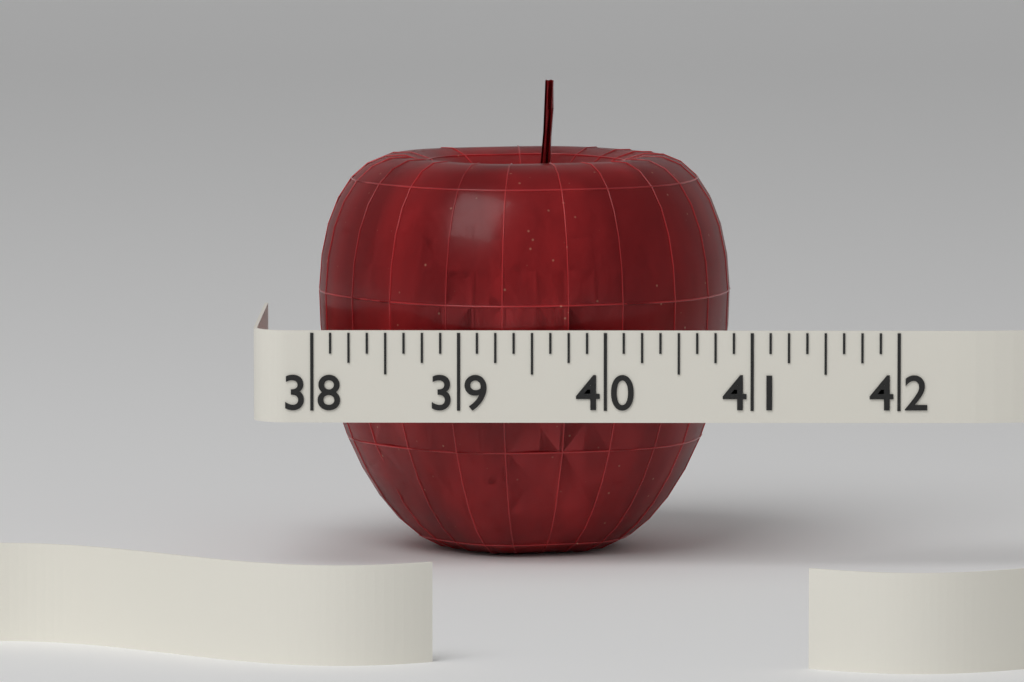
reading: 40.875 (no unit)
